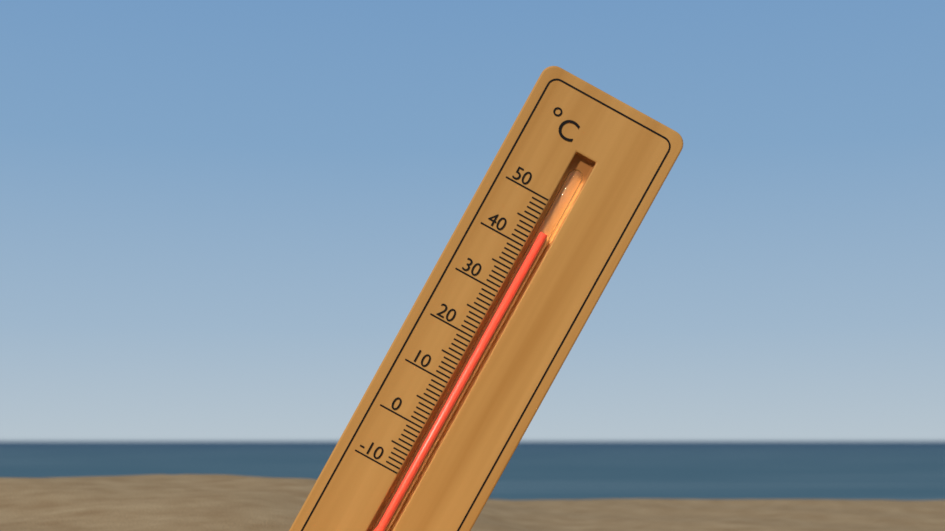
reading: 44 °C
